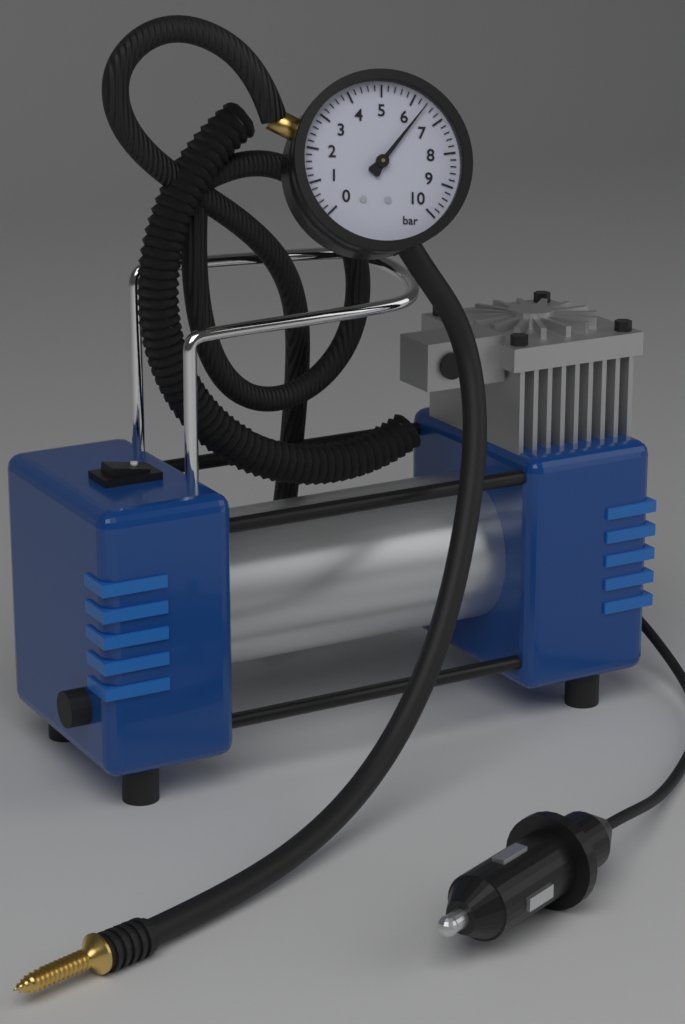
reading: 6.4 bar
